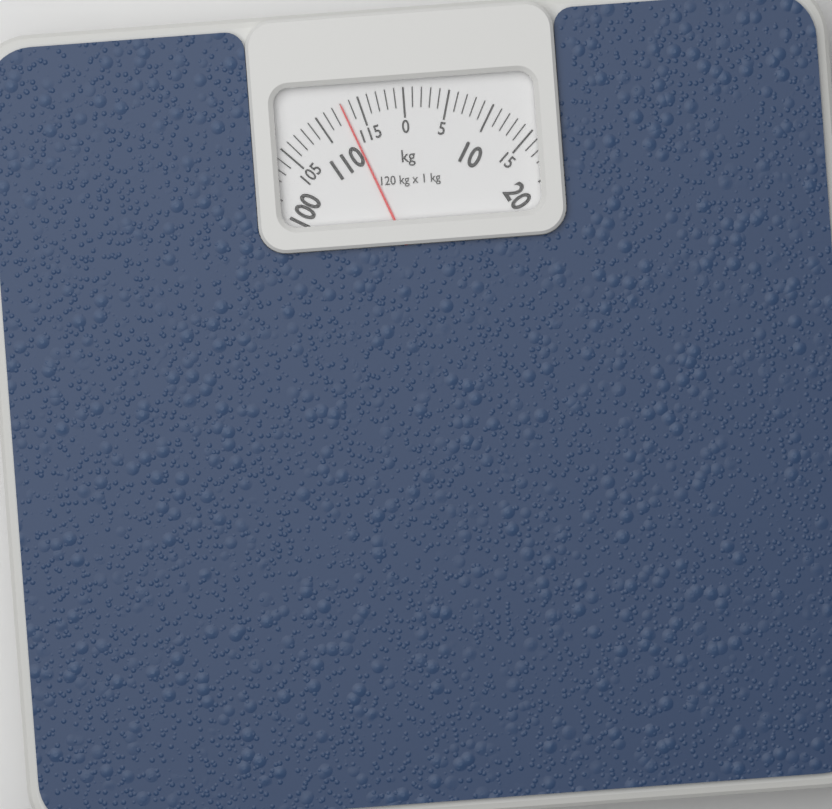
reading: 113 kg
